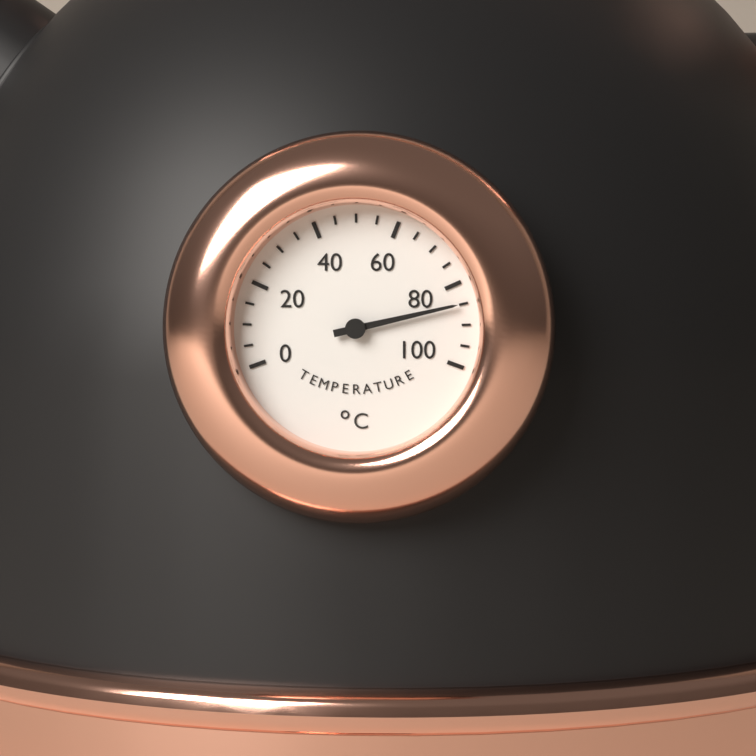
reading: 85 °C
